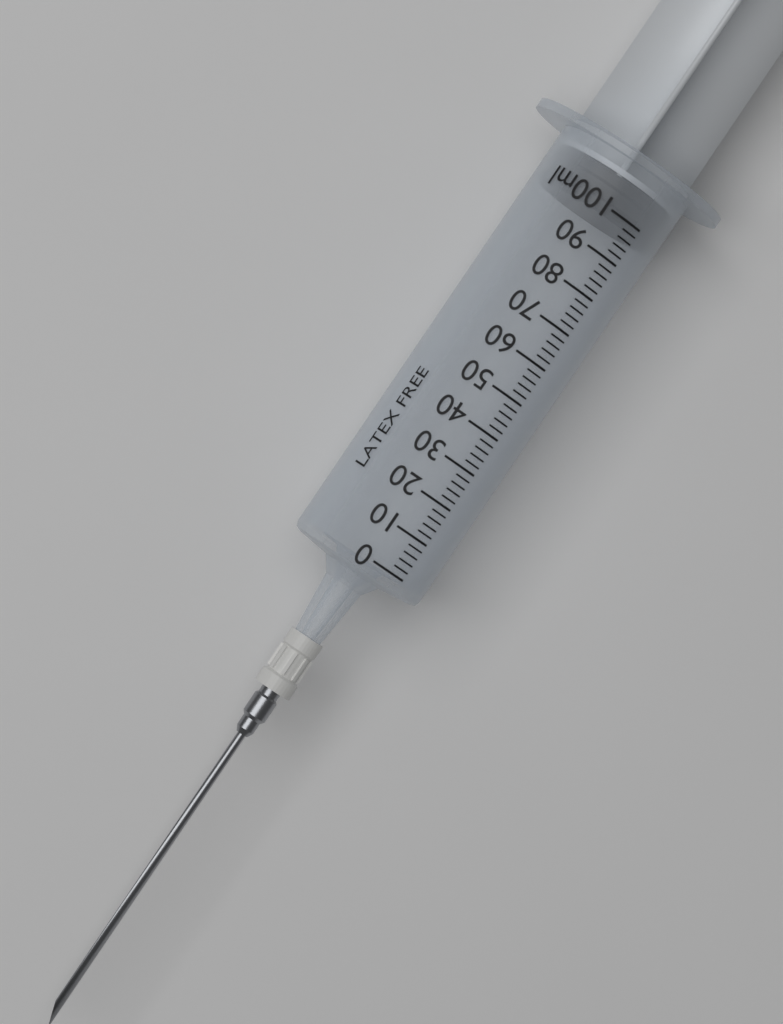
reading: 98 ml
